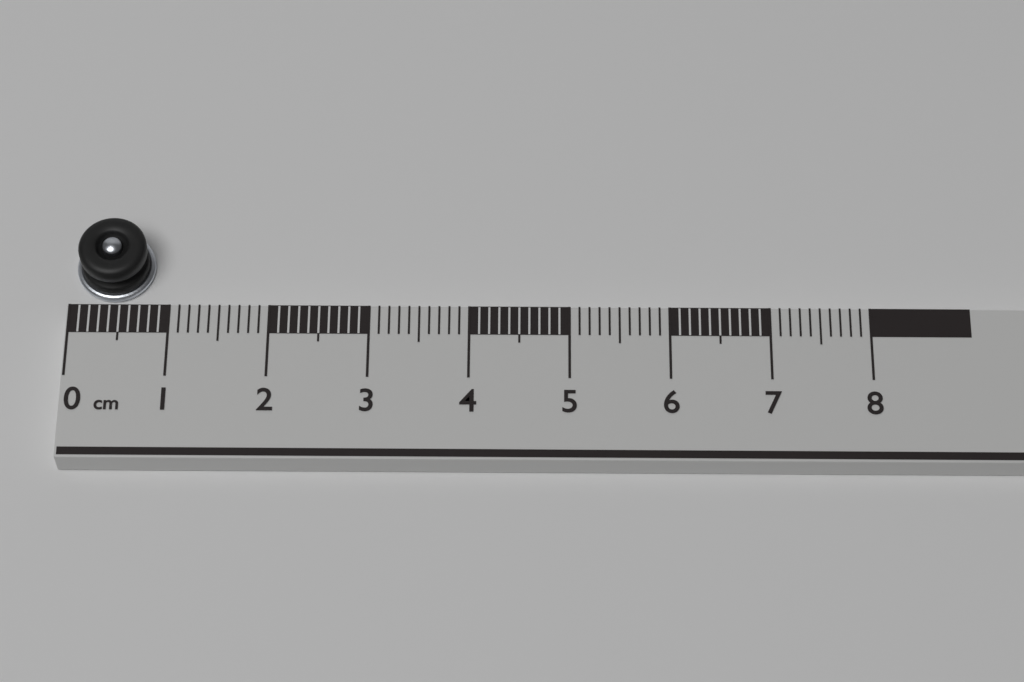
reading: 0.8 cm
